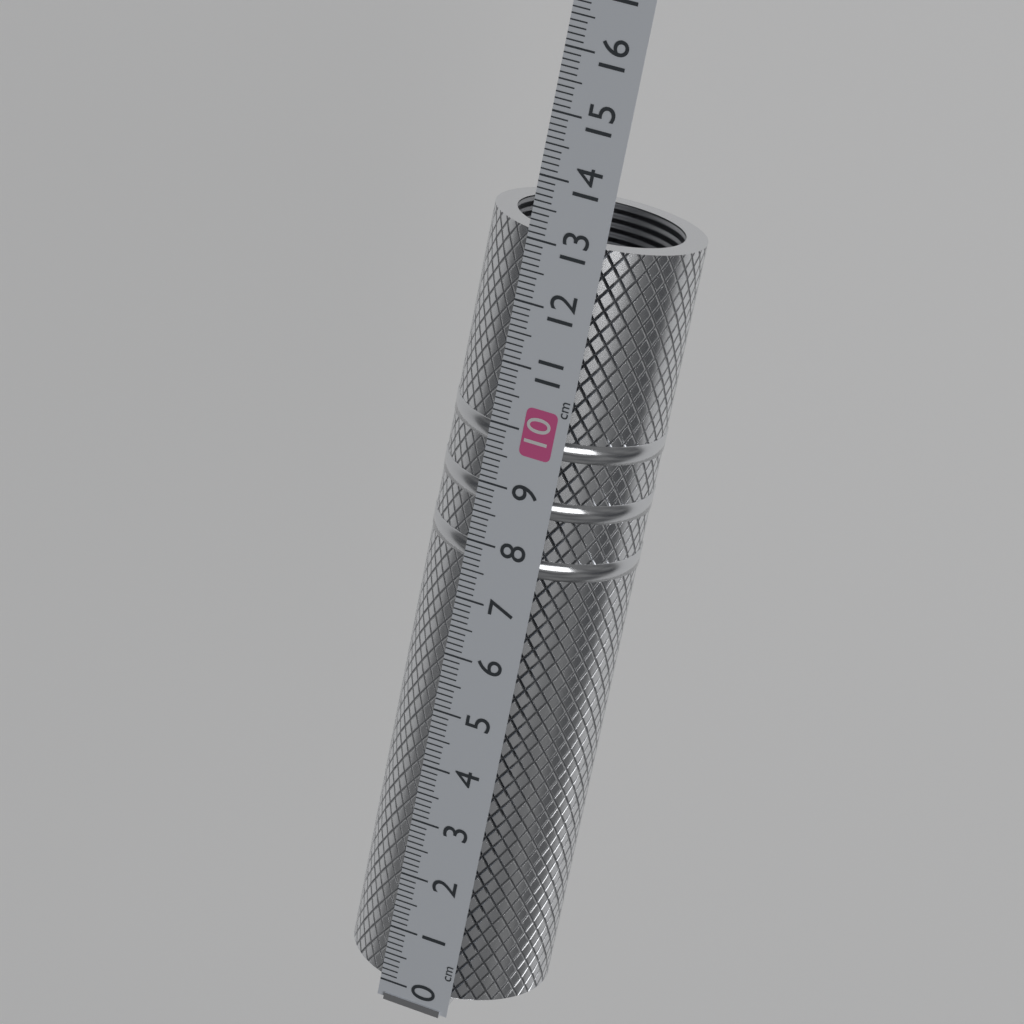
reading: 13.1 cm
